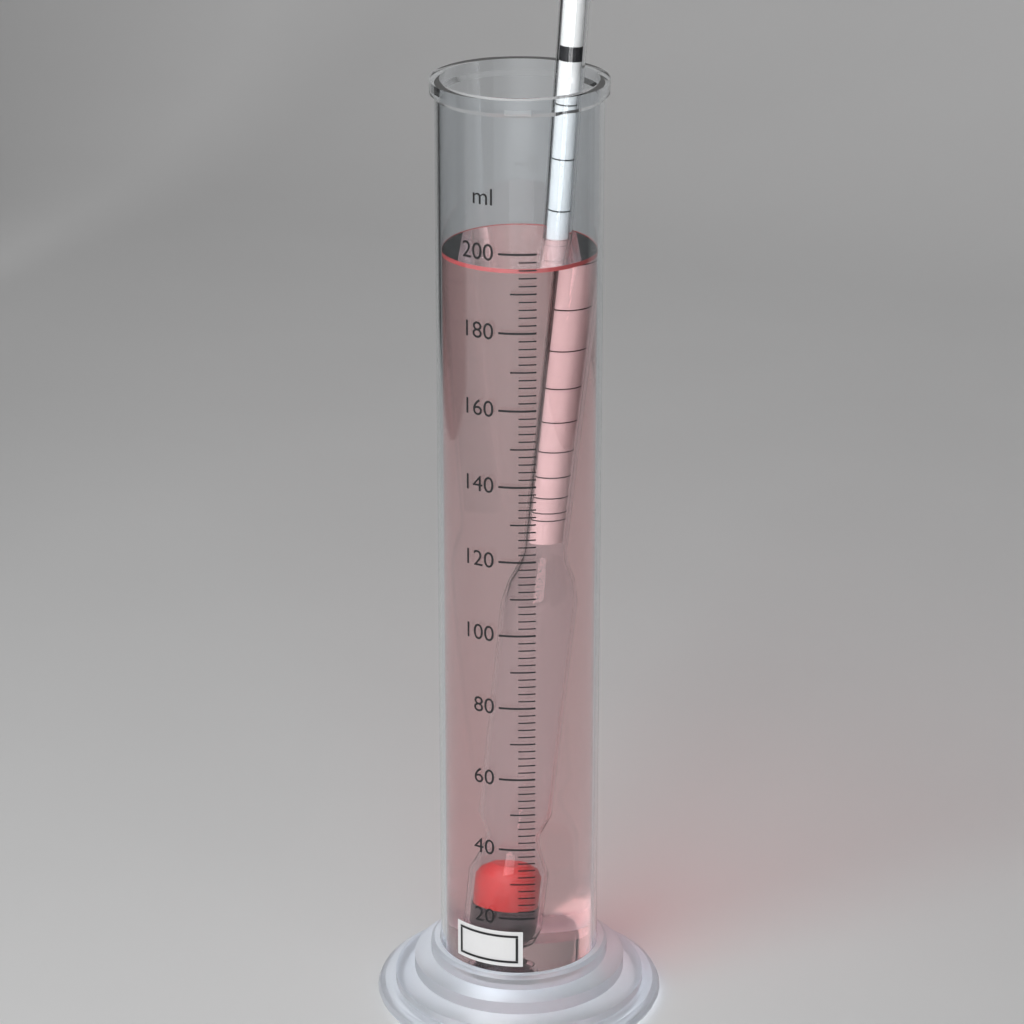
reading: 196 ml
